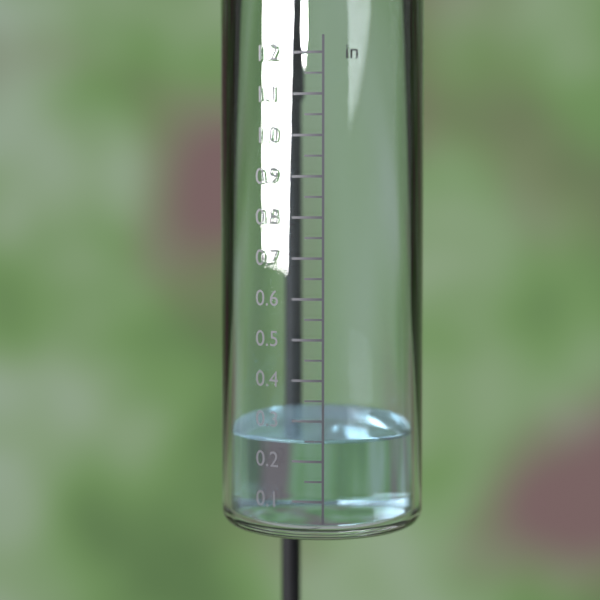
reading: 0.25 in
